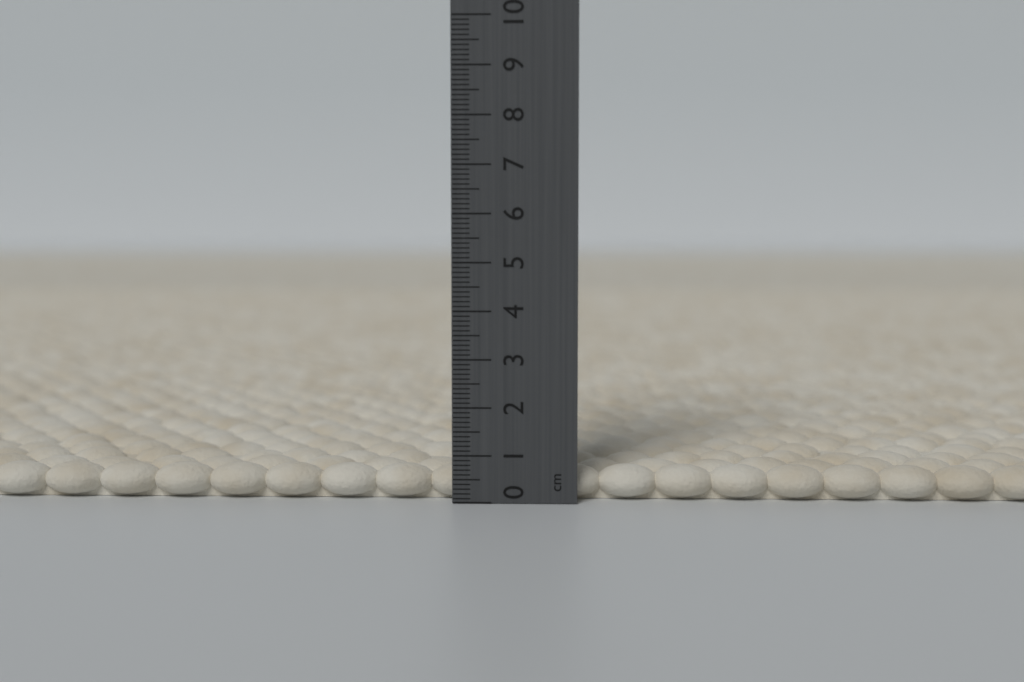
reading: 0.7 cm
